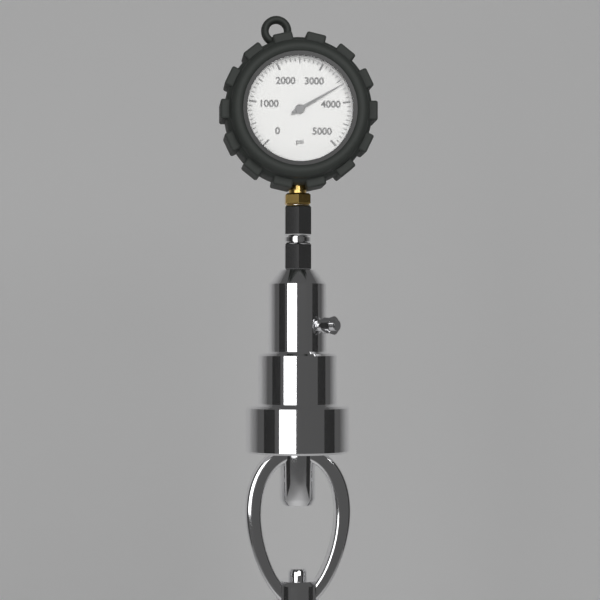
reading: 3600 psi
